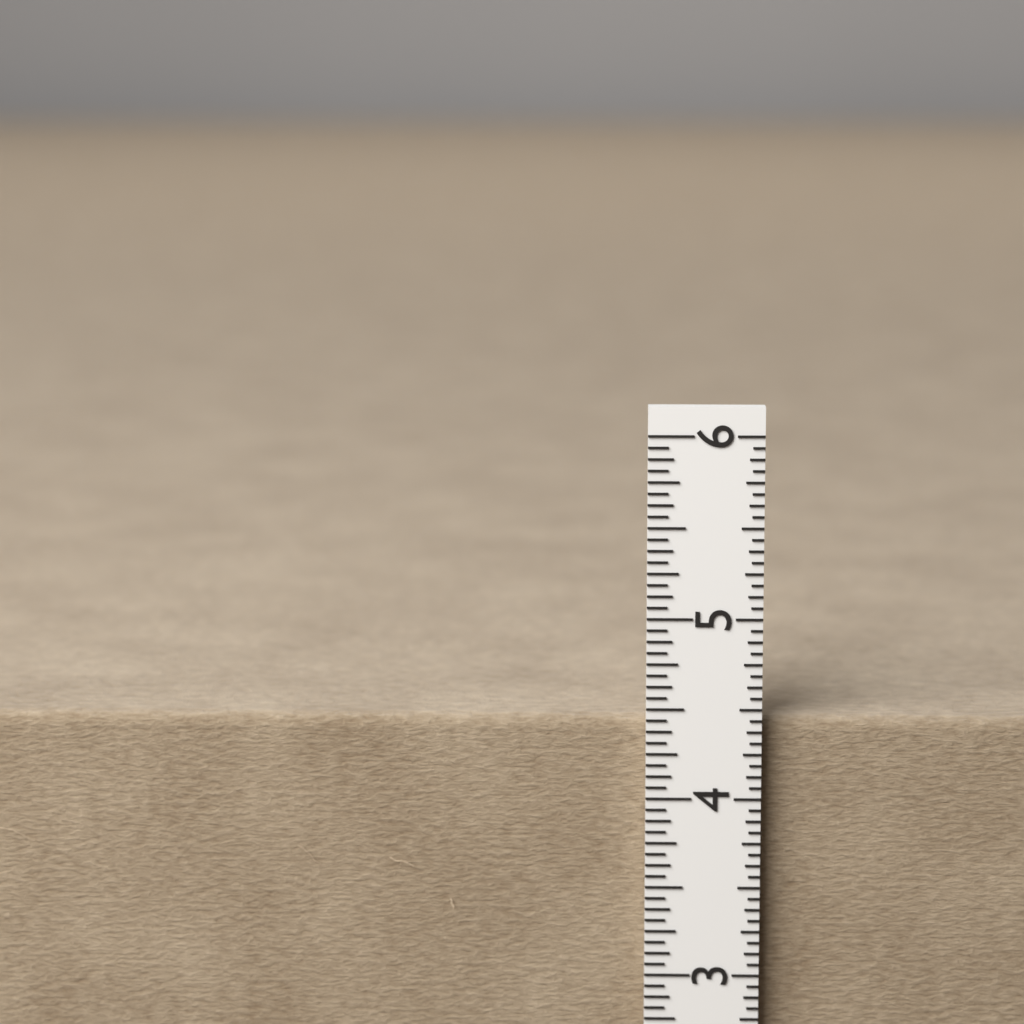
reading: 4.4375 in
